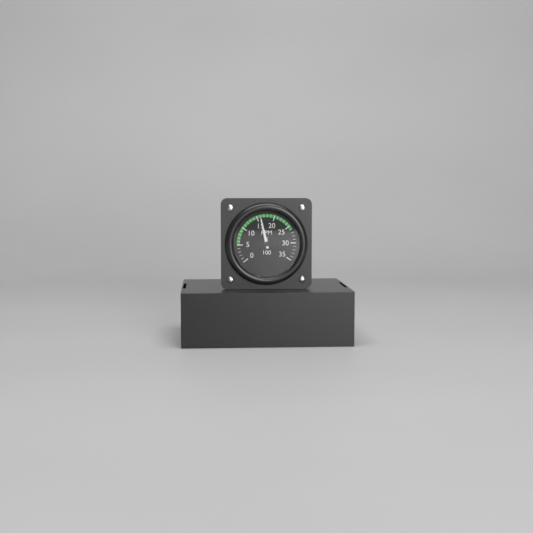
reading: 16 RPM x 100
